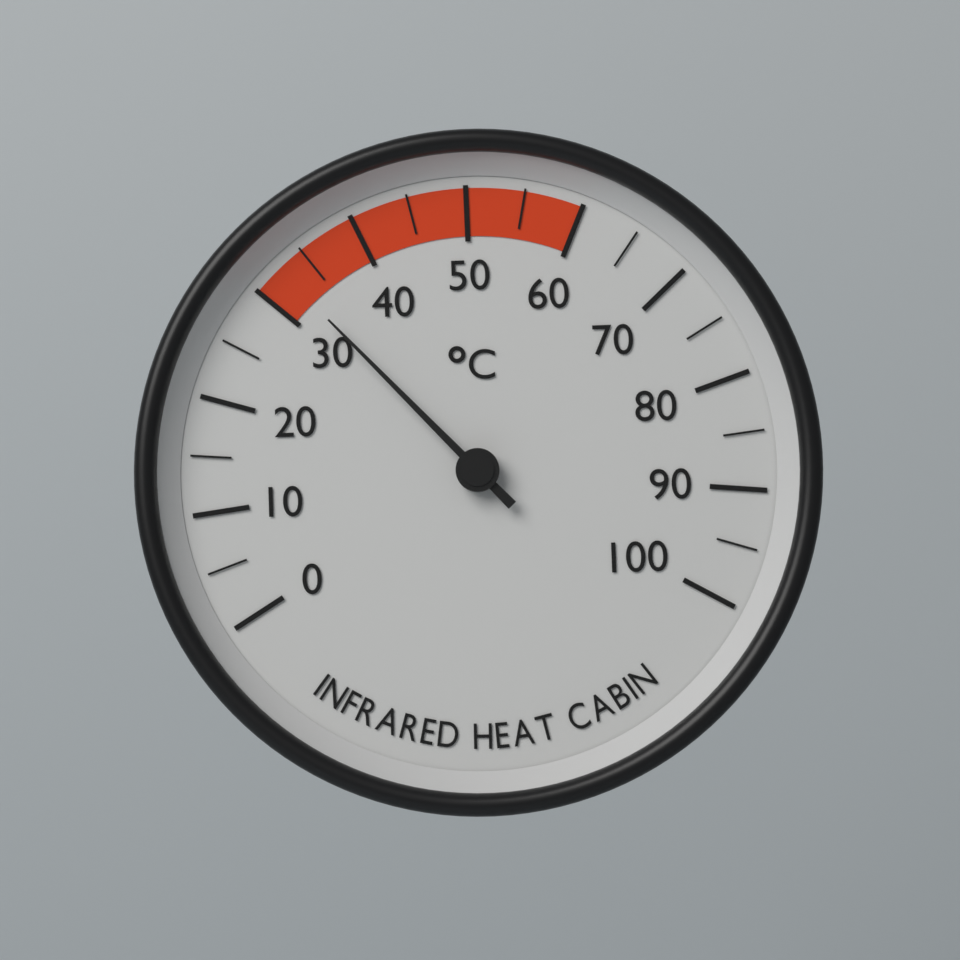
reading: 32.5 °C
